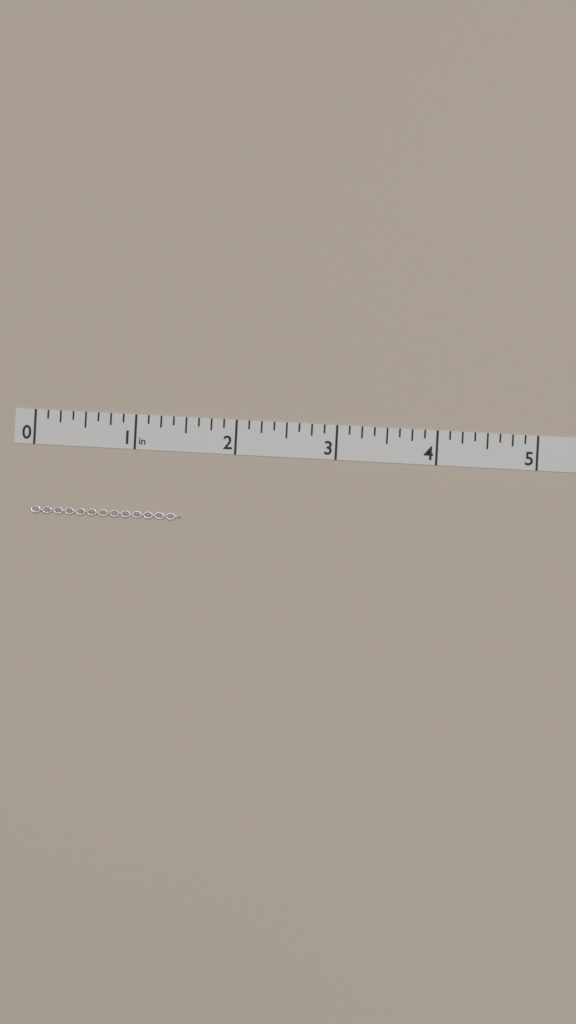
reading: 1.500 in
